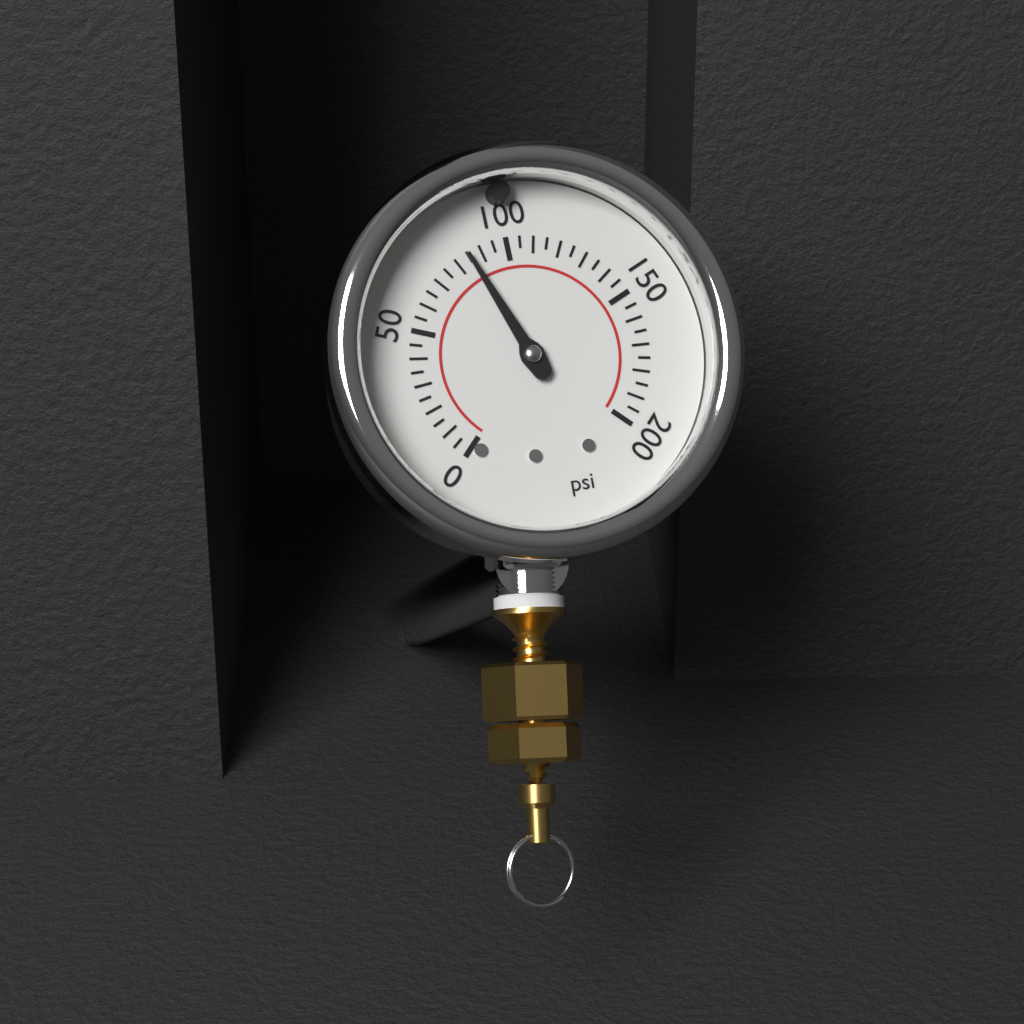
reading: 85 psi
